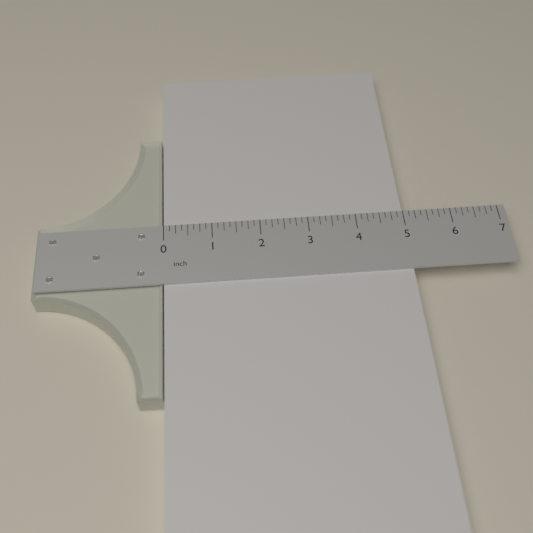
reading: 5.000 inch
